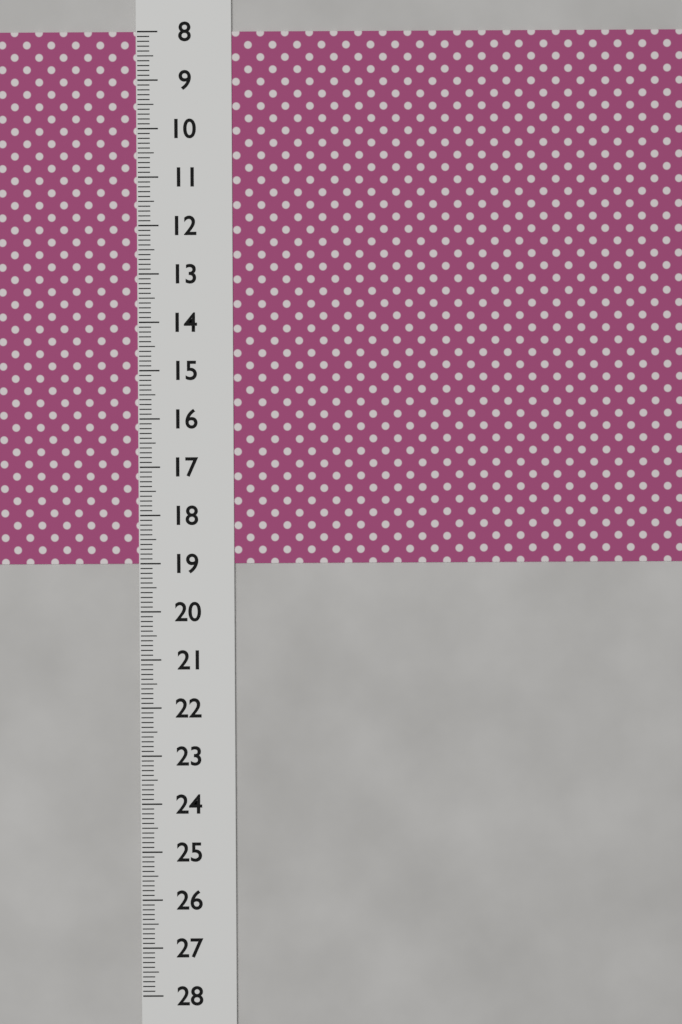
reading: 19.0 (no unit)
